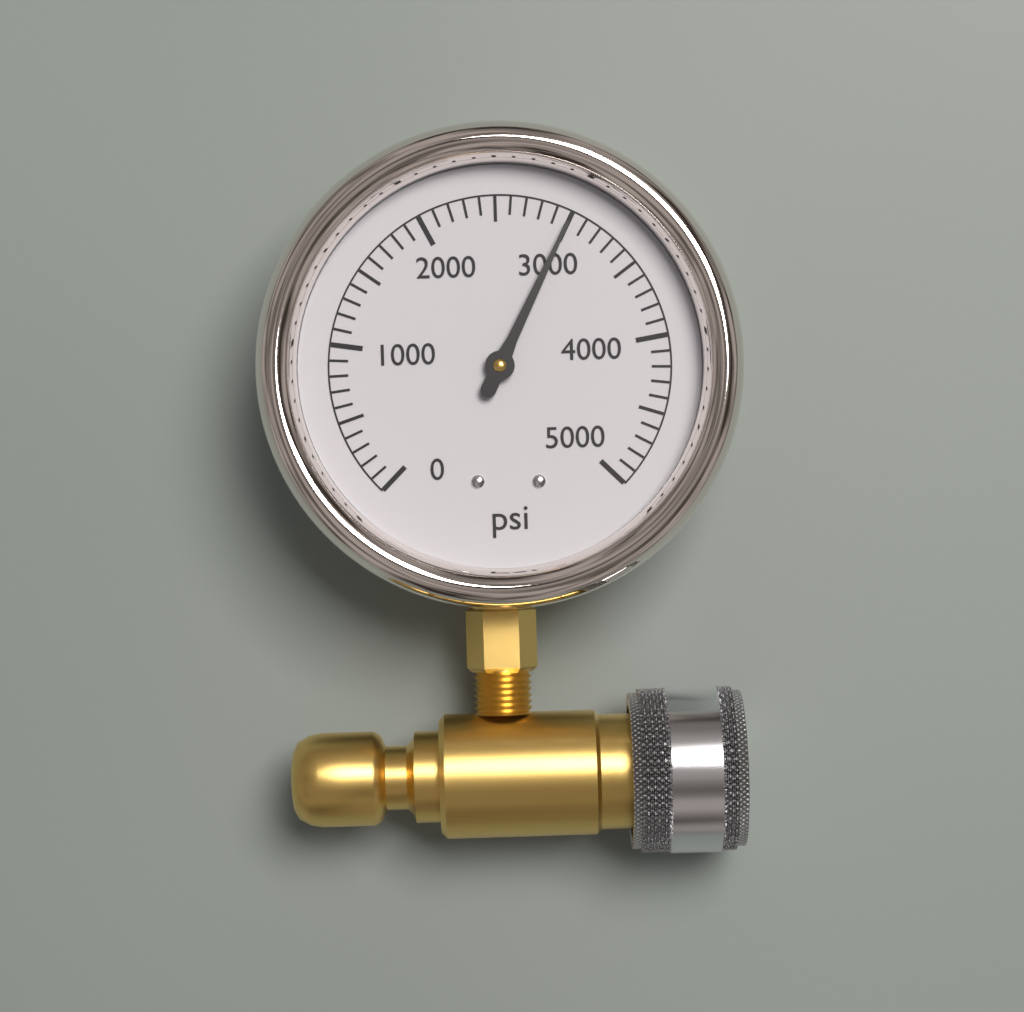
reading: 3000 psi
